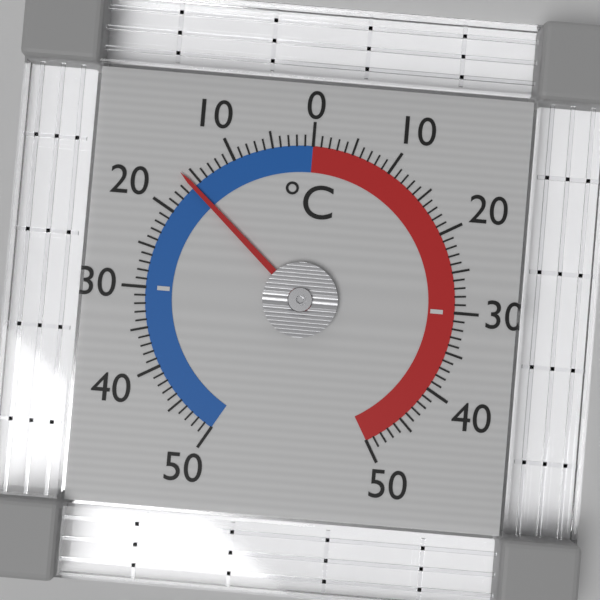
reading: -16 °C
